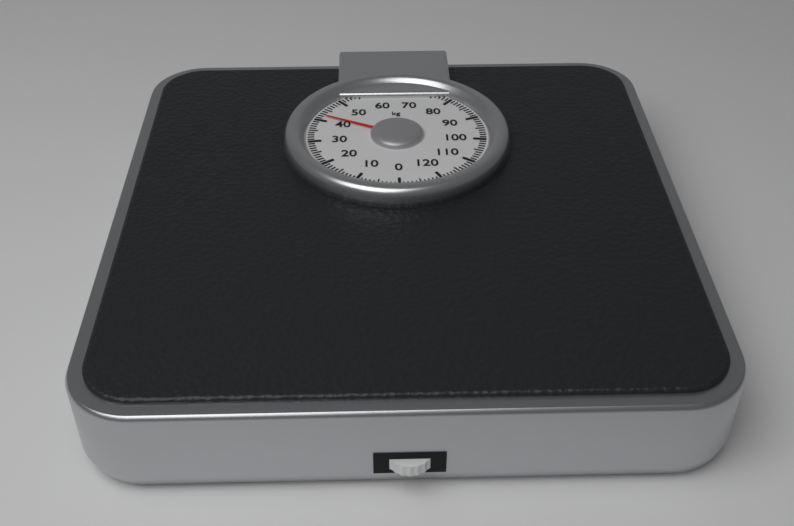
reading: 42 kg
